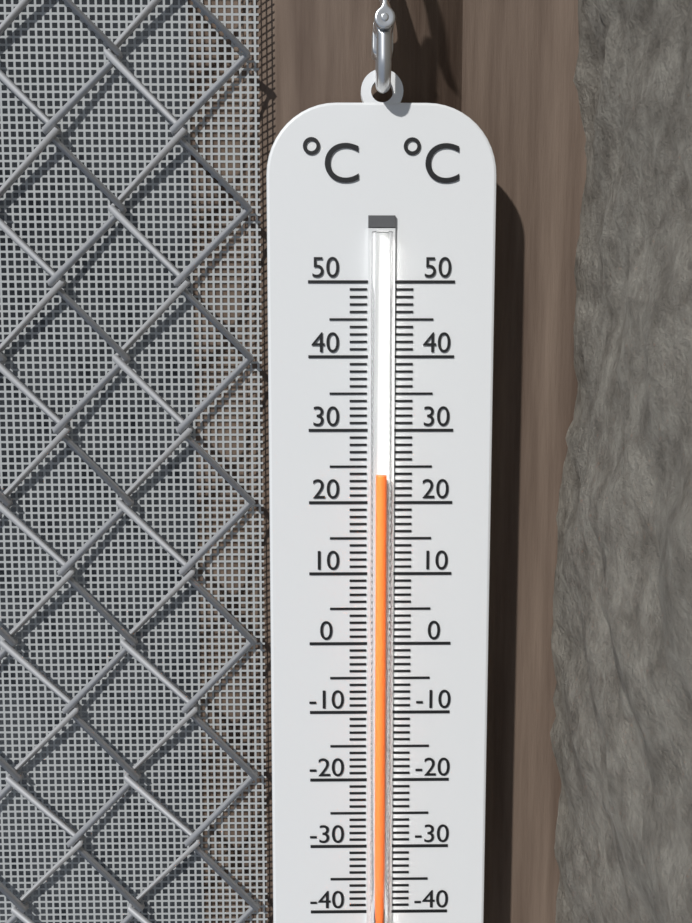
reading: 24 °C
